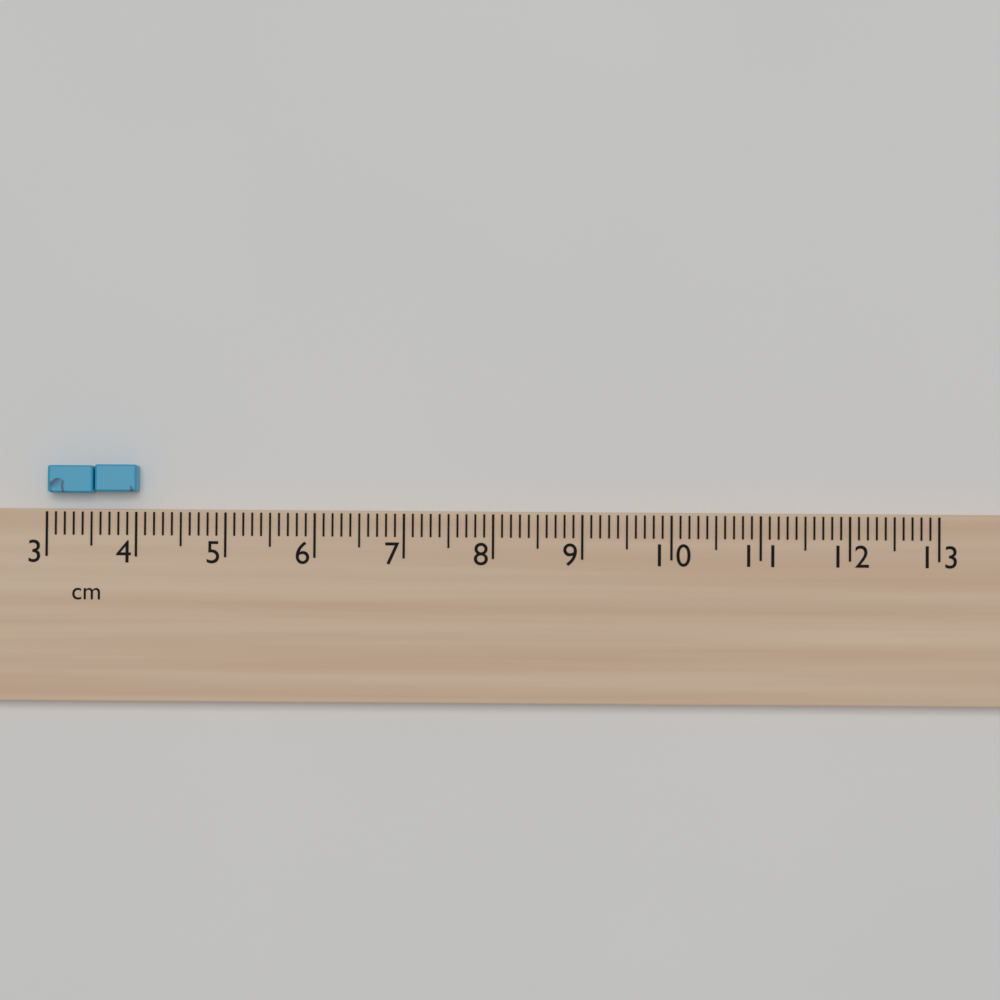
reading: 4.0 cm
